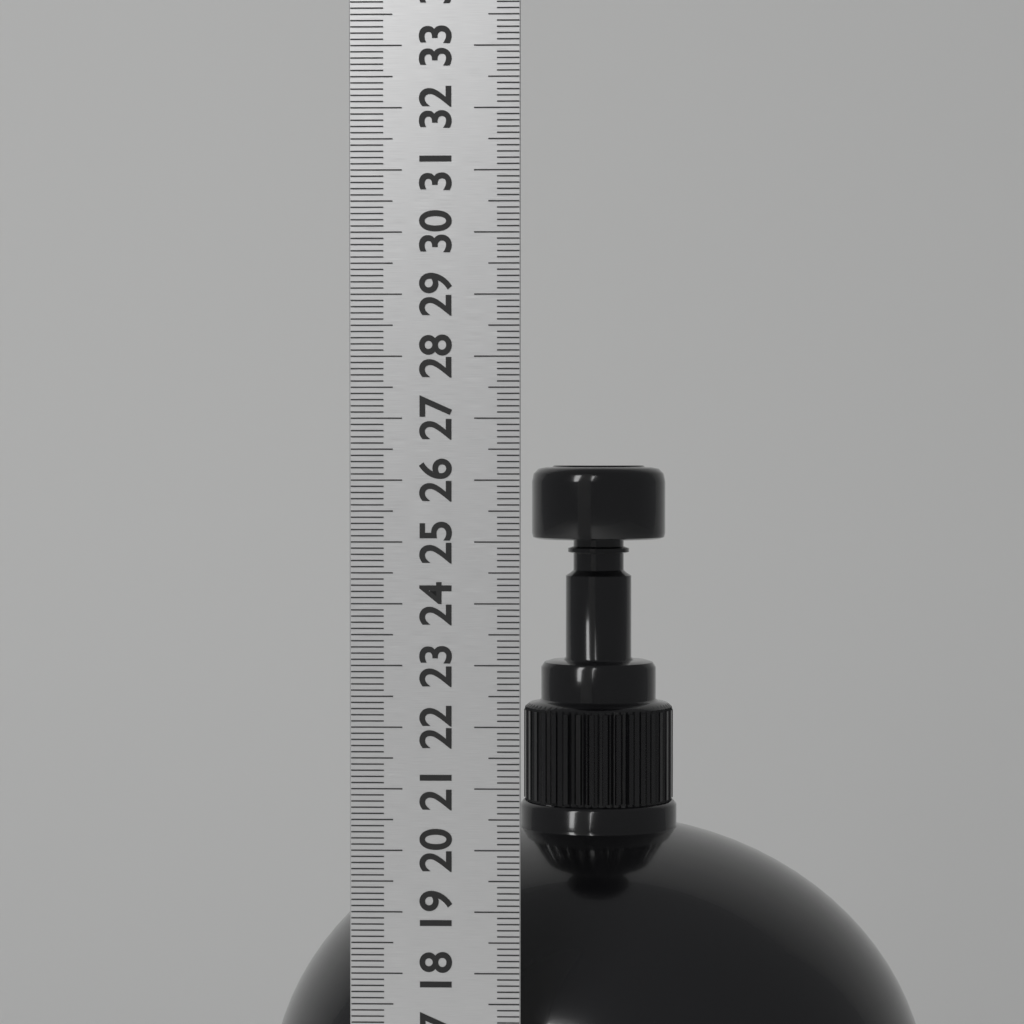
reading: 26.2 cm
